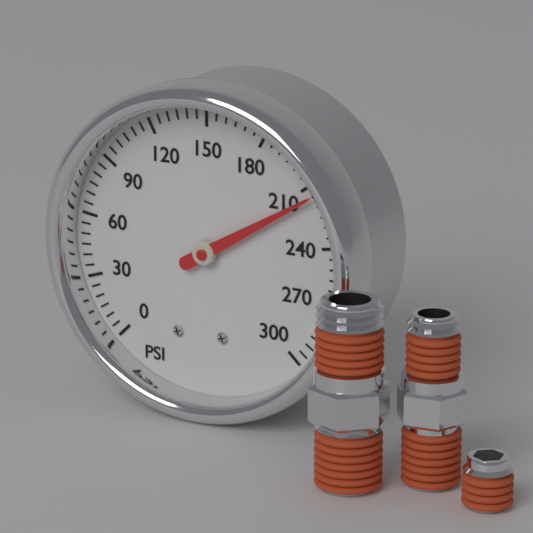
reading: 215 psi
